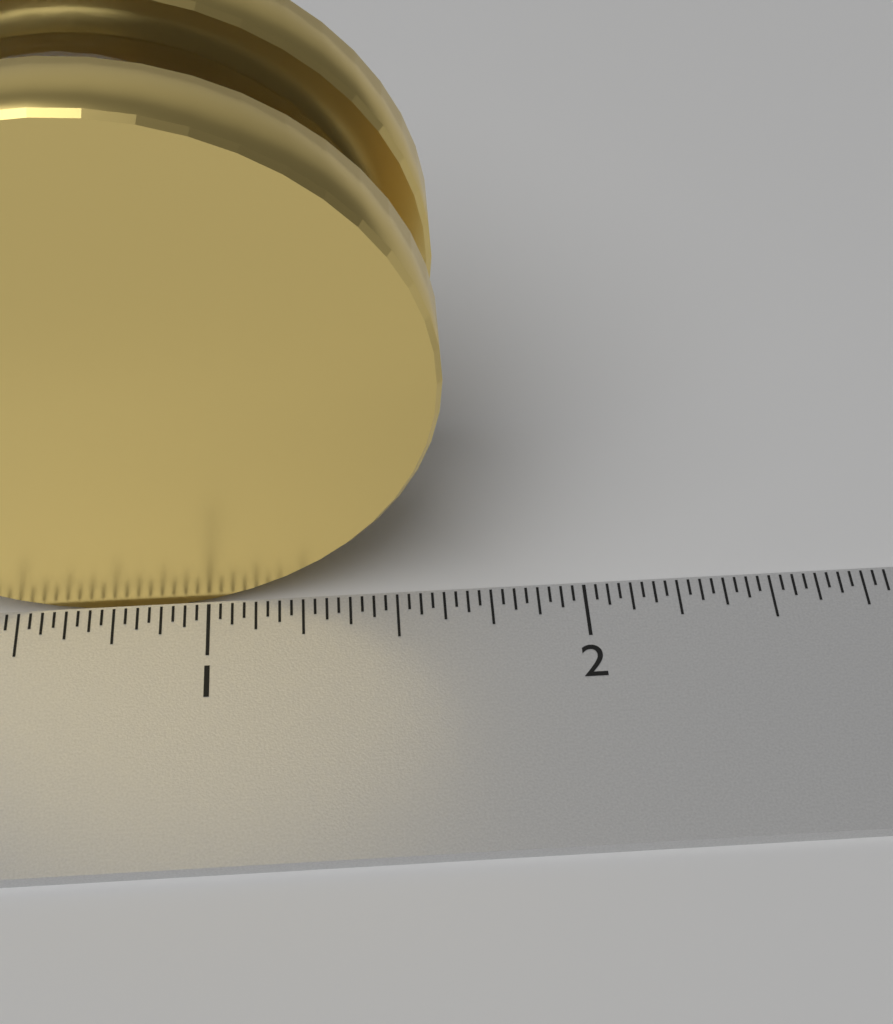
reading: 1.62500 inch
